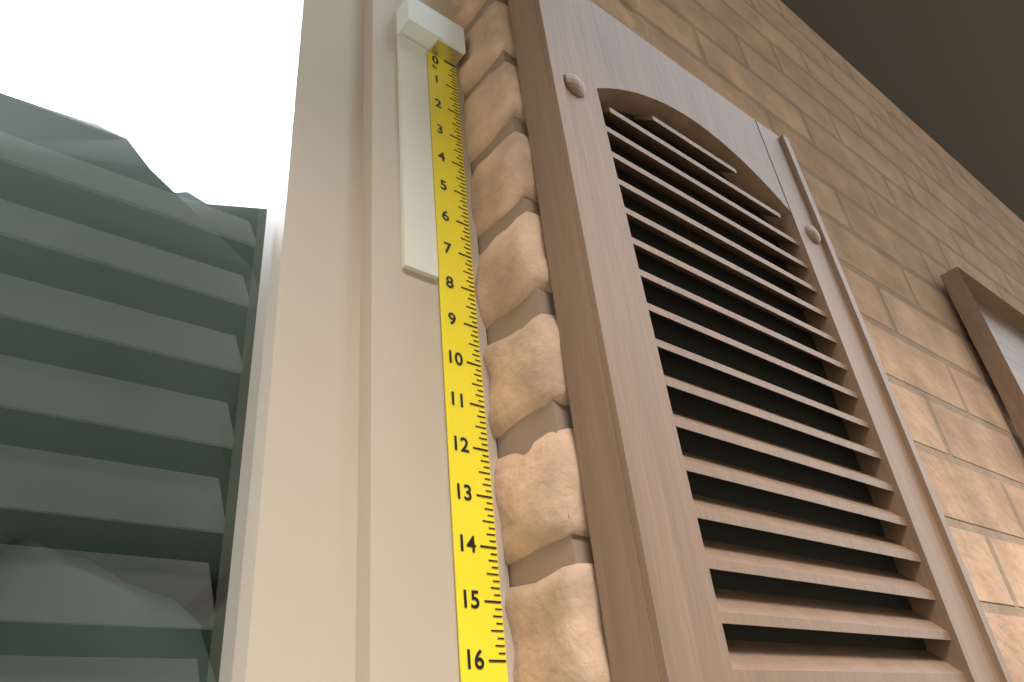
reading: 8.000 in
